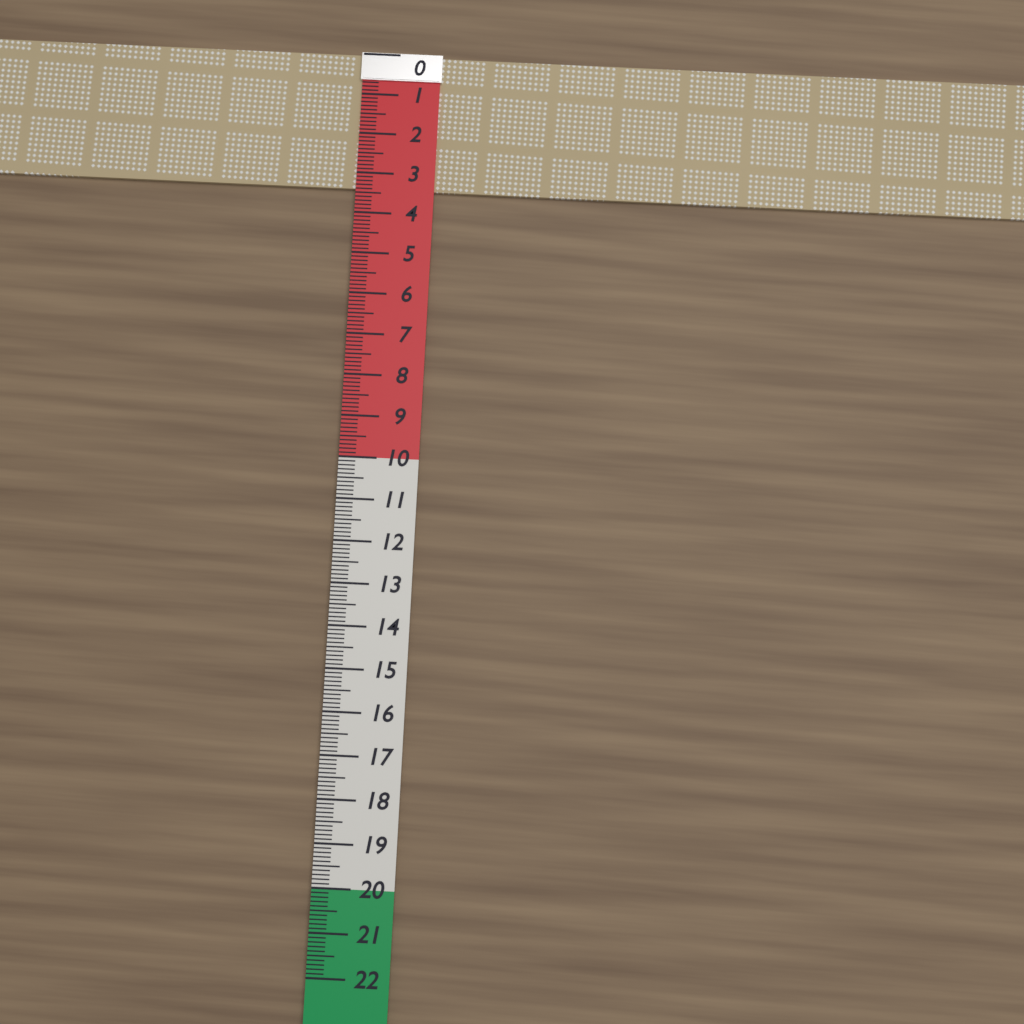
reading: 3.4 (no unit)
